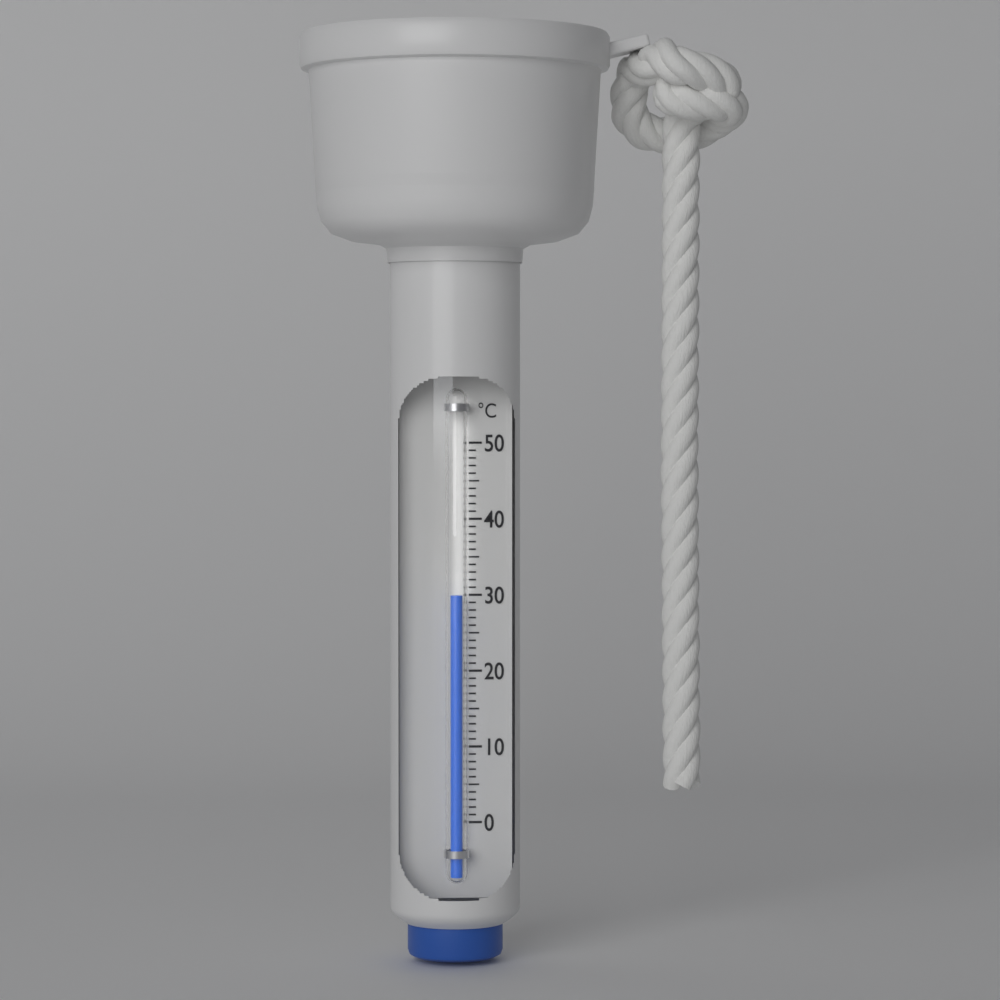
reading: 30 °C
